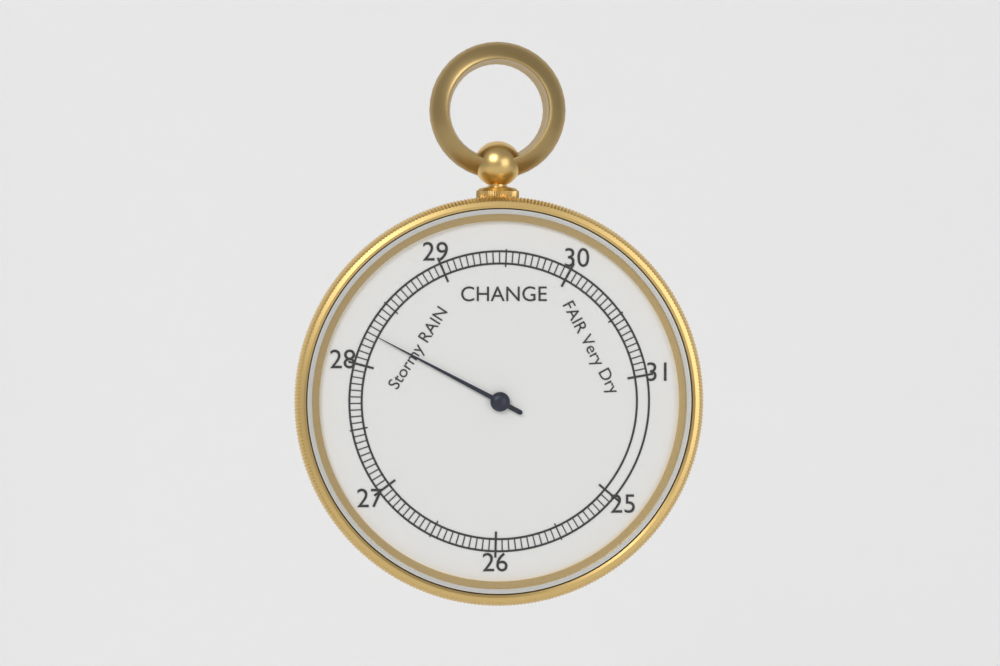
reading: 28.25 inHg
